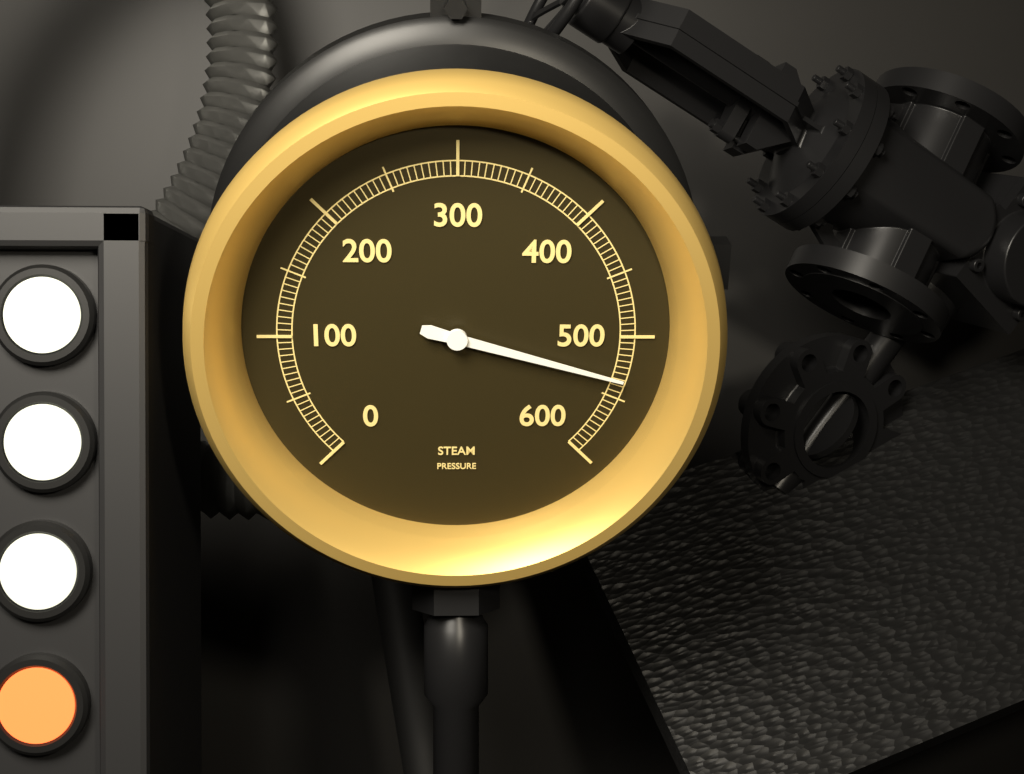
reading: 535 (no unit)
